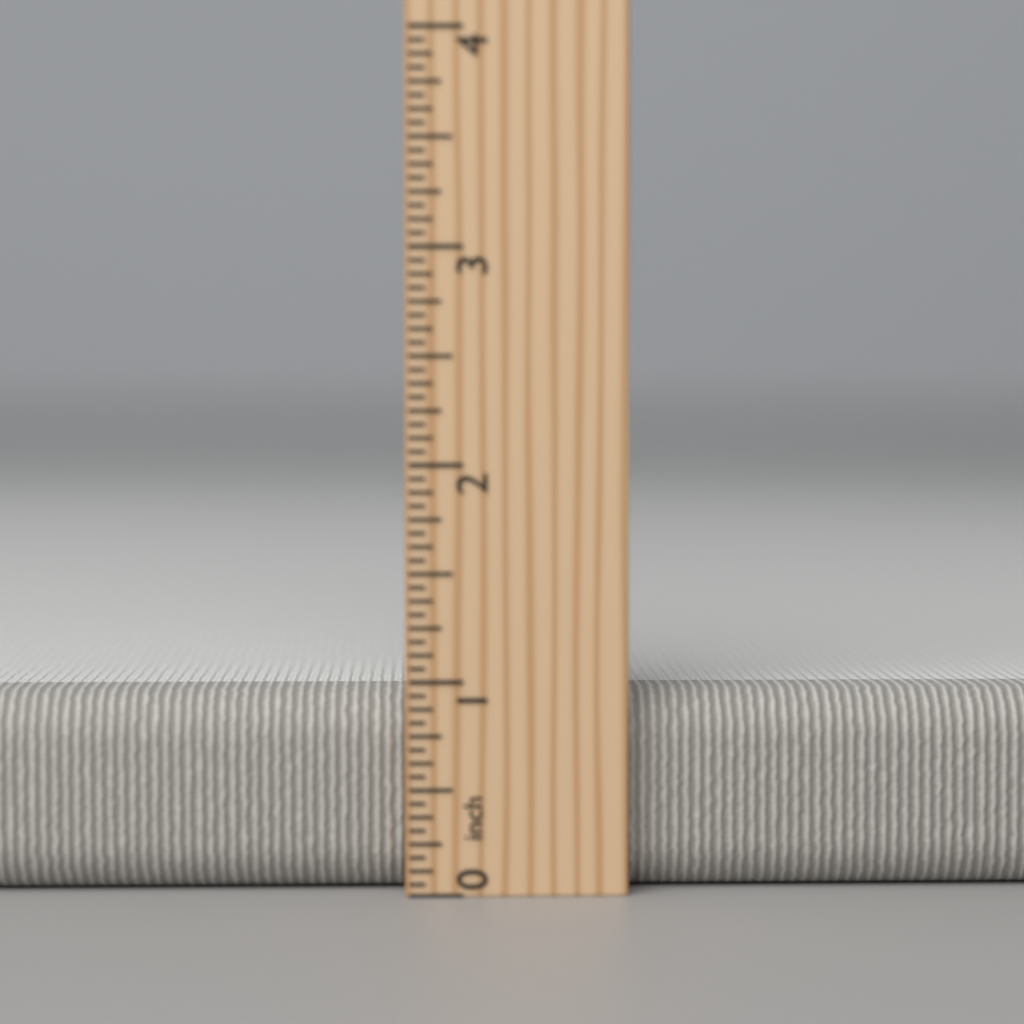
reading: 0.9375 inch
